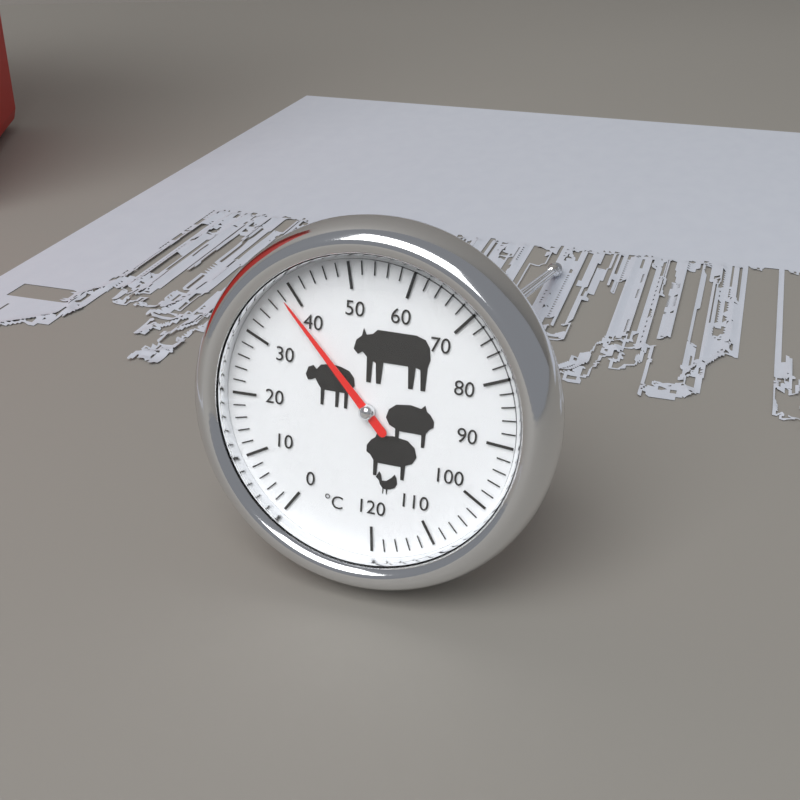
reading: 38 °C
